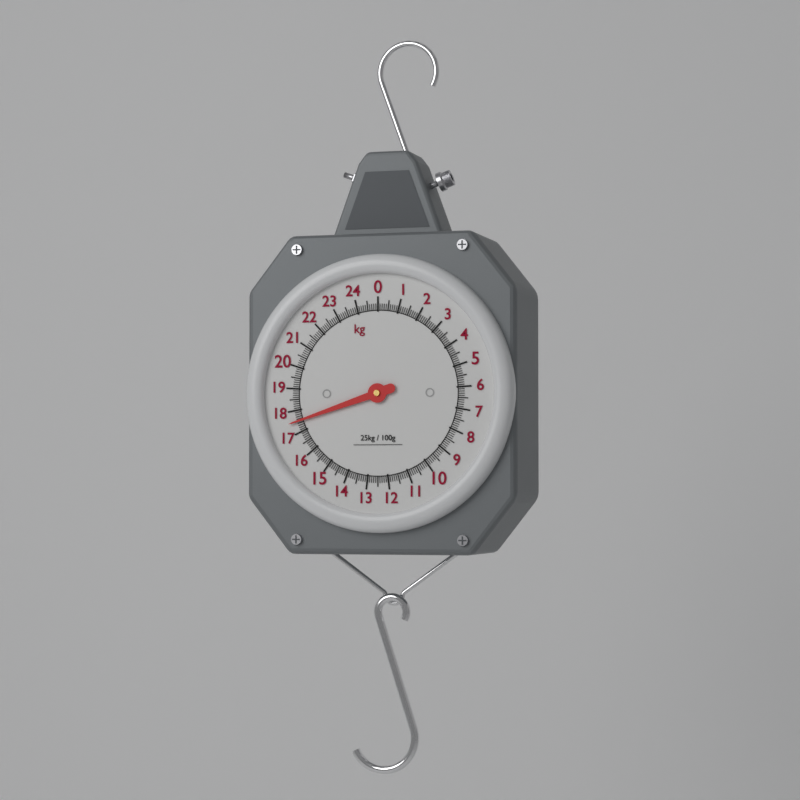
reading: 17.5 kg
